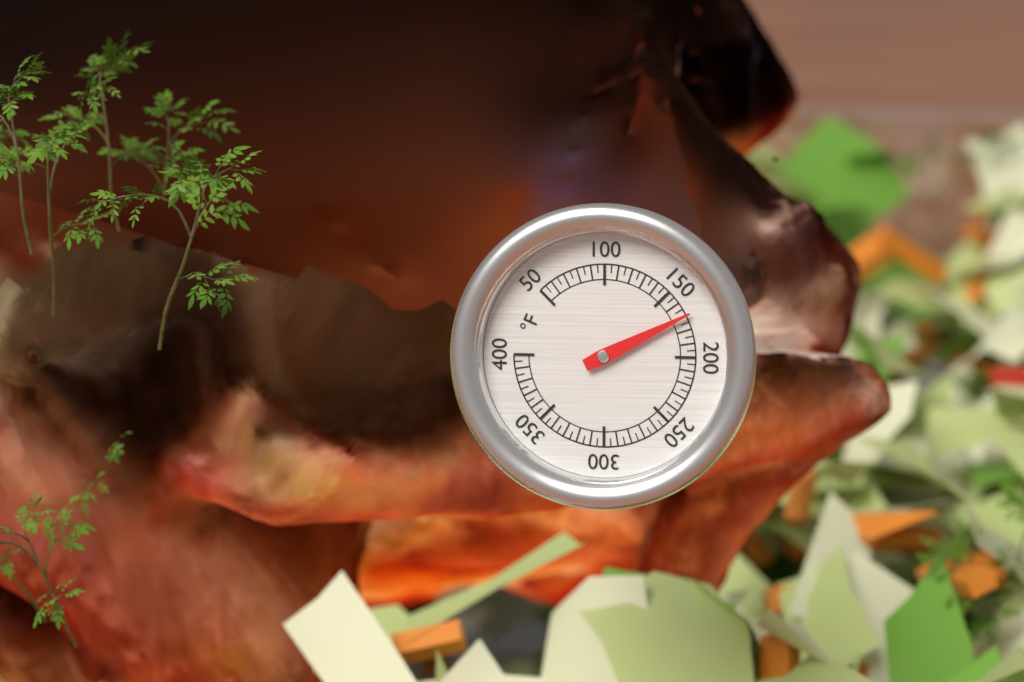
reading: 170 °F
